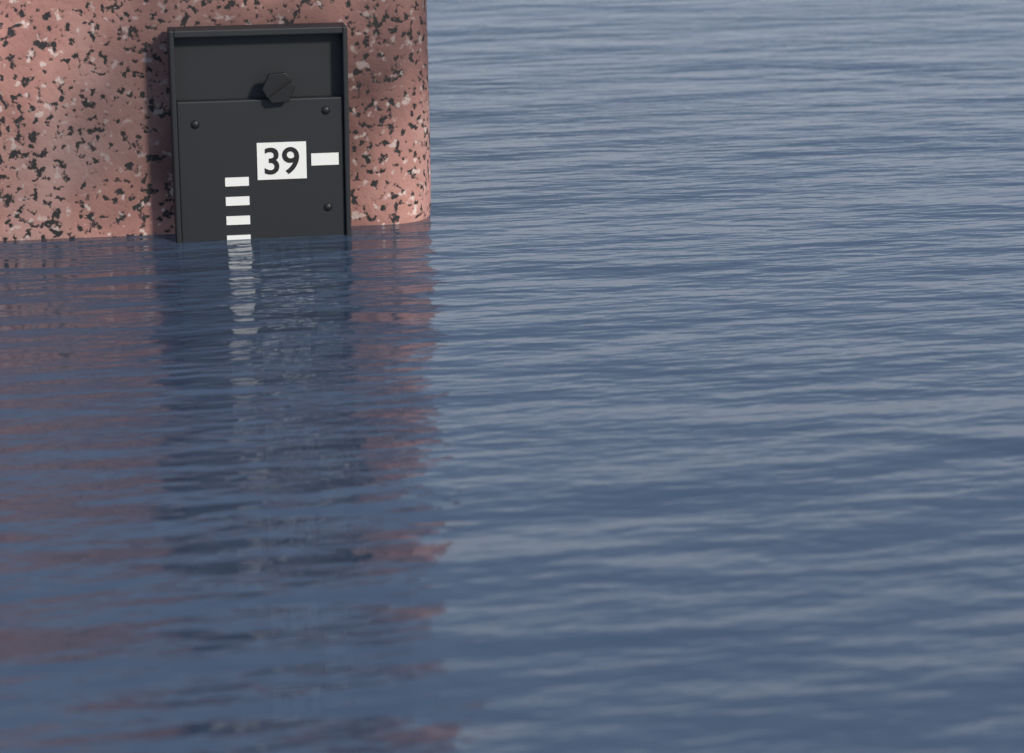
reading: 38.2 (no unit)
